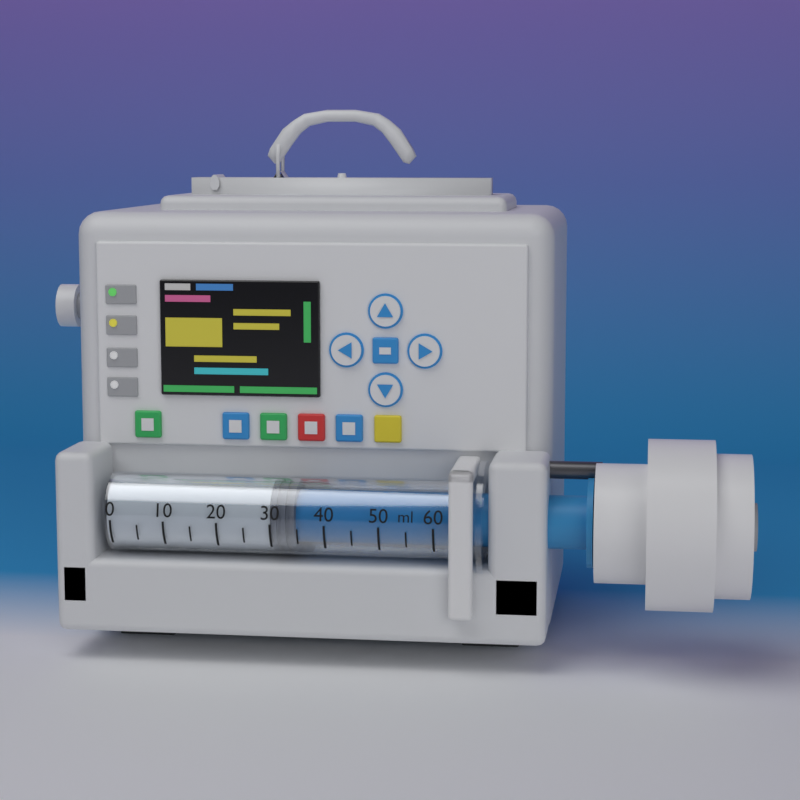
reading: 30 ml
